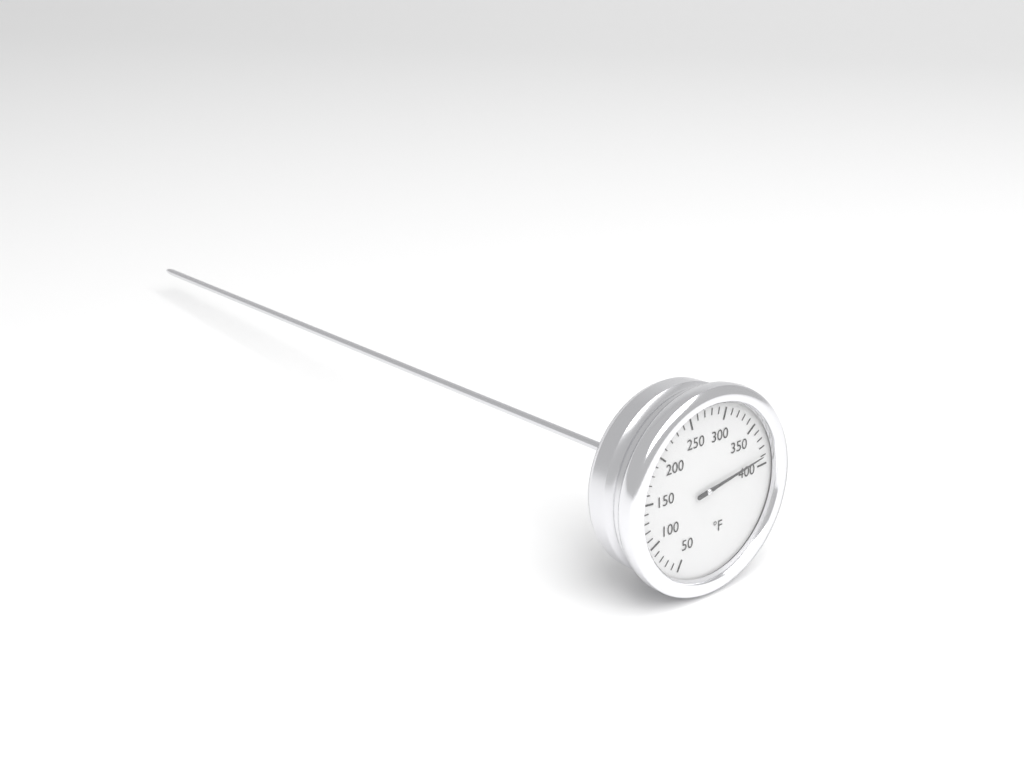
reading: 390 °F
